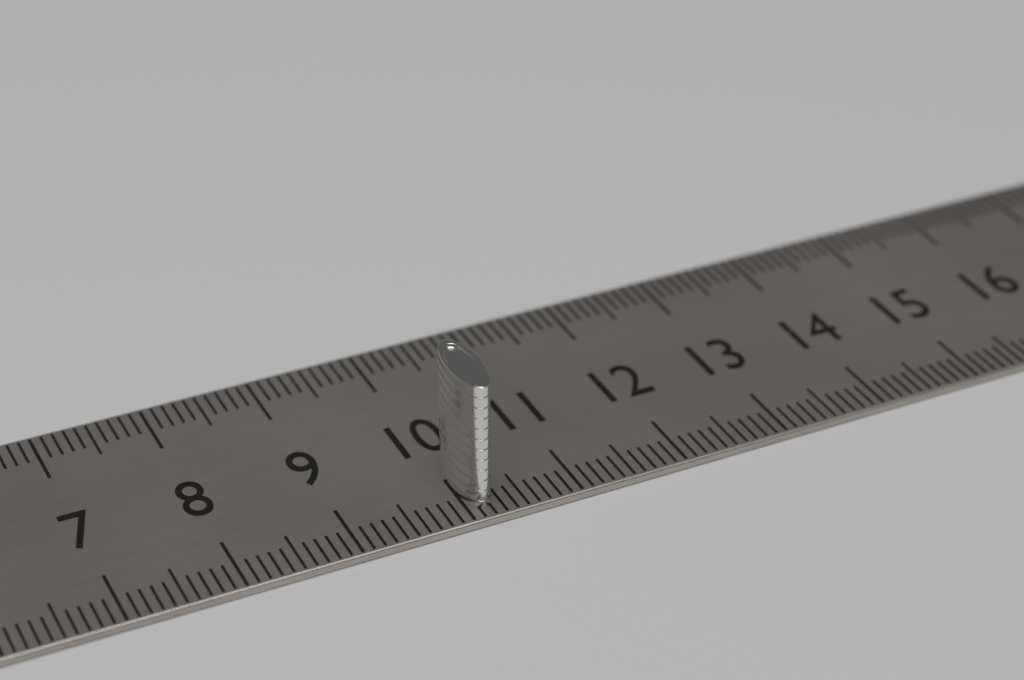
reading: 10.3 cm
